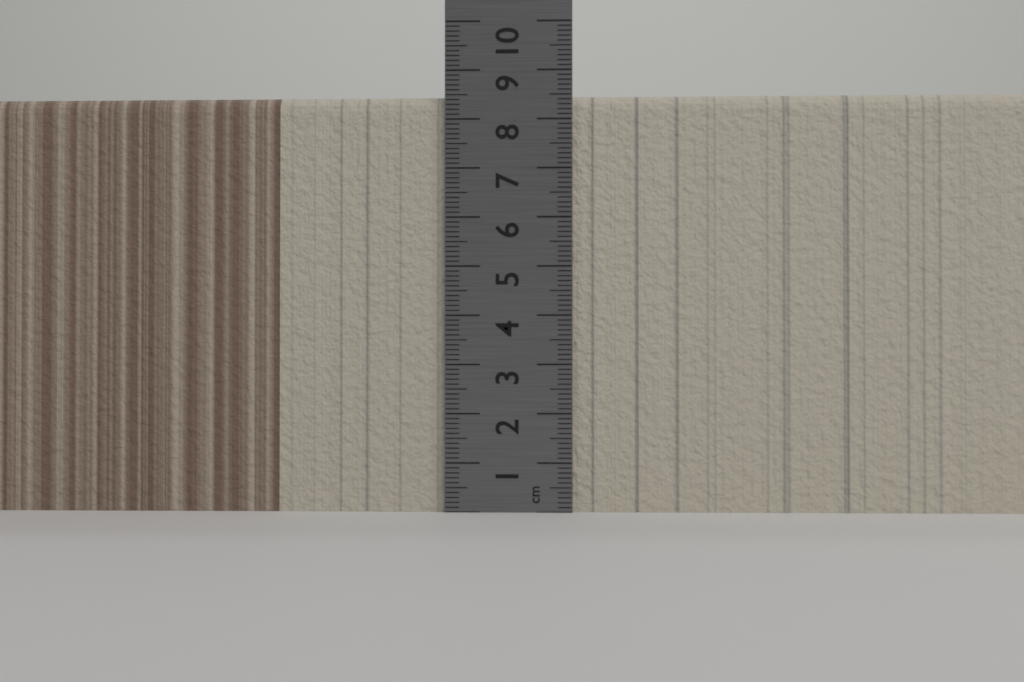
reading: 8.5 cm
